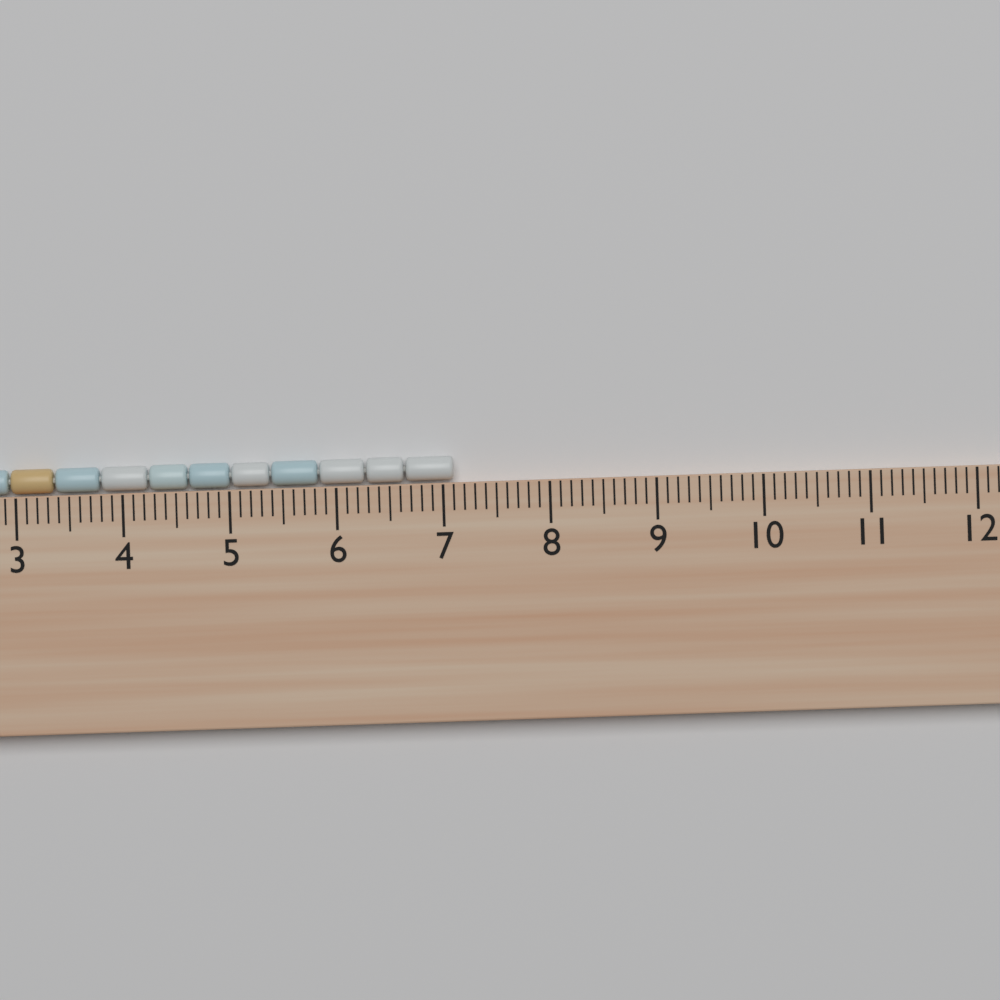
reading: 7.1 cm
